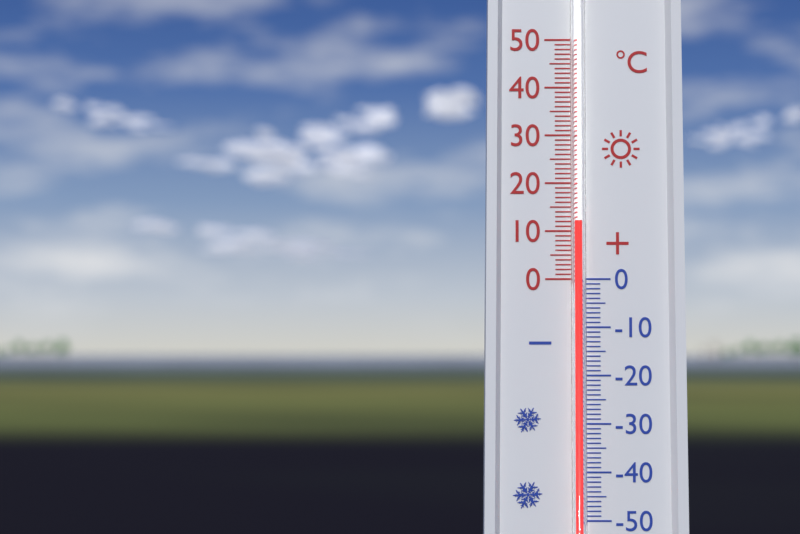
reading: 12 °C
